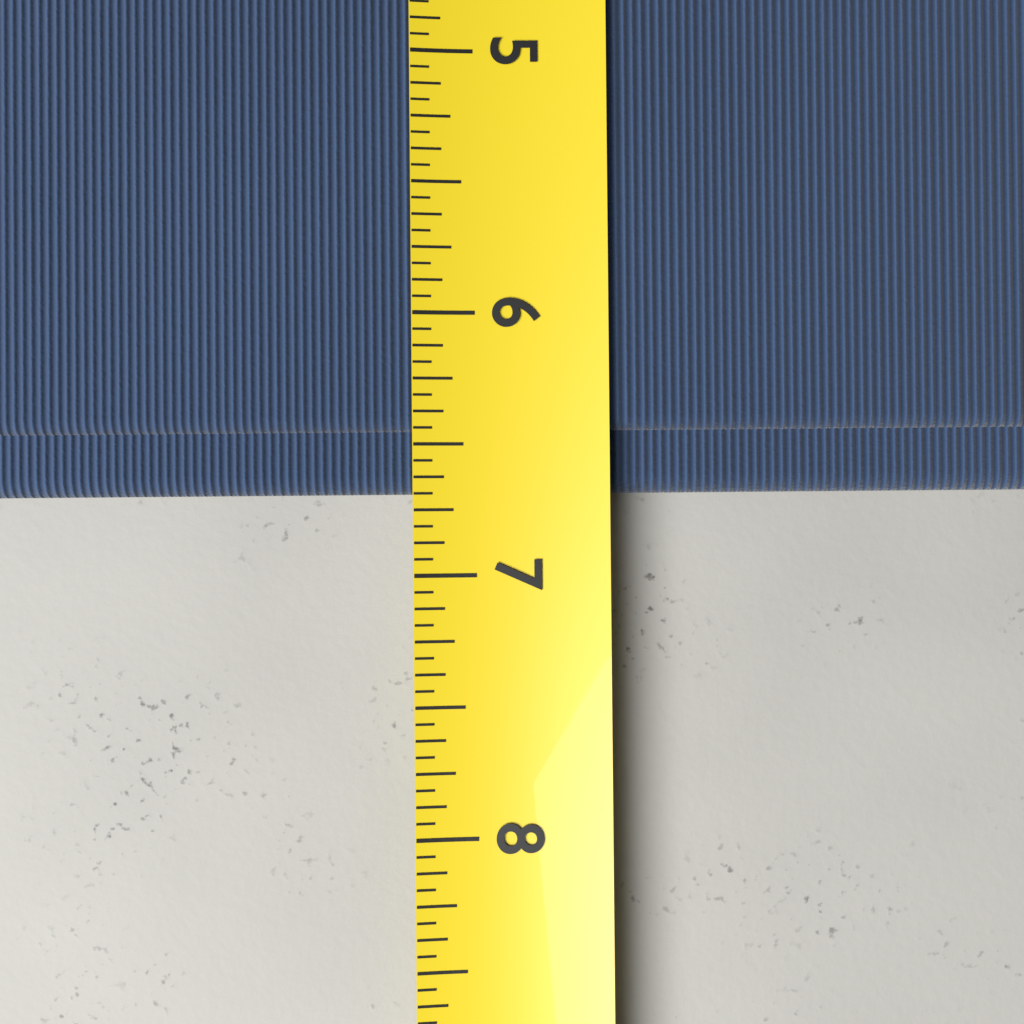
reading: 6.6875 (no unit)
